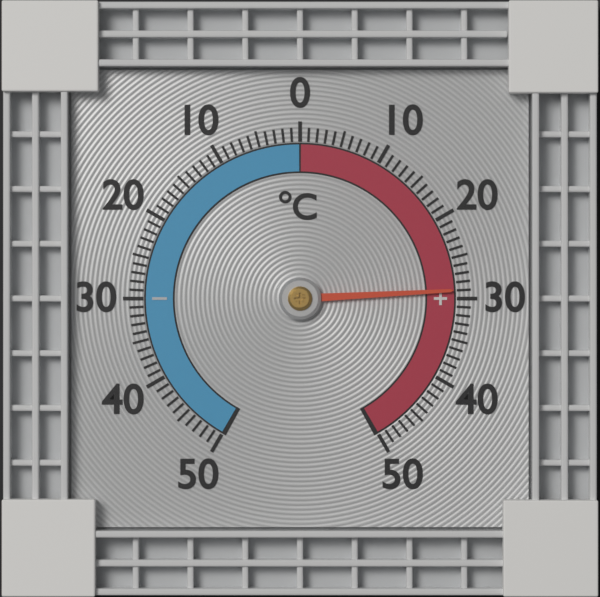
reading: 29 °C
